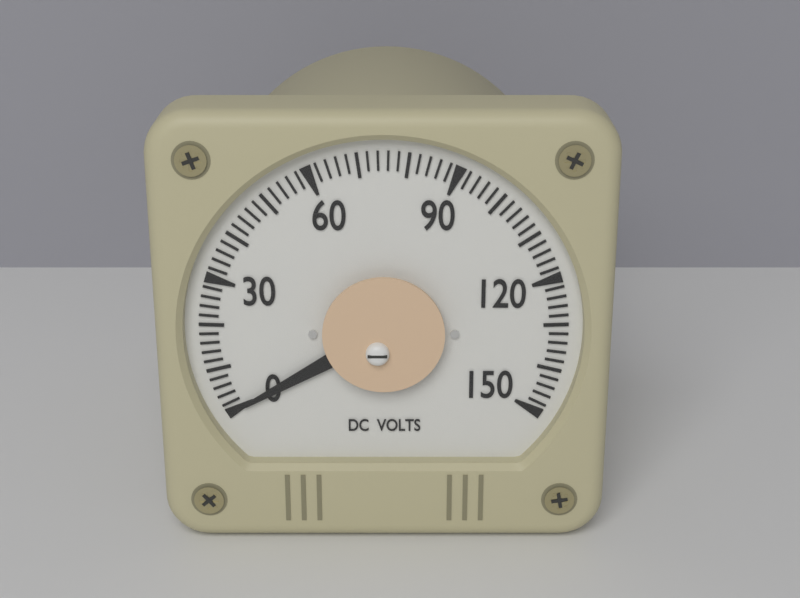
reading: 0 V
